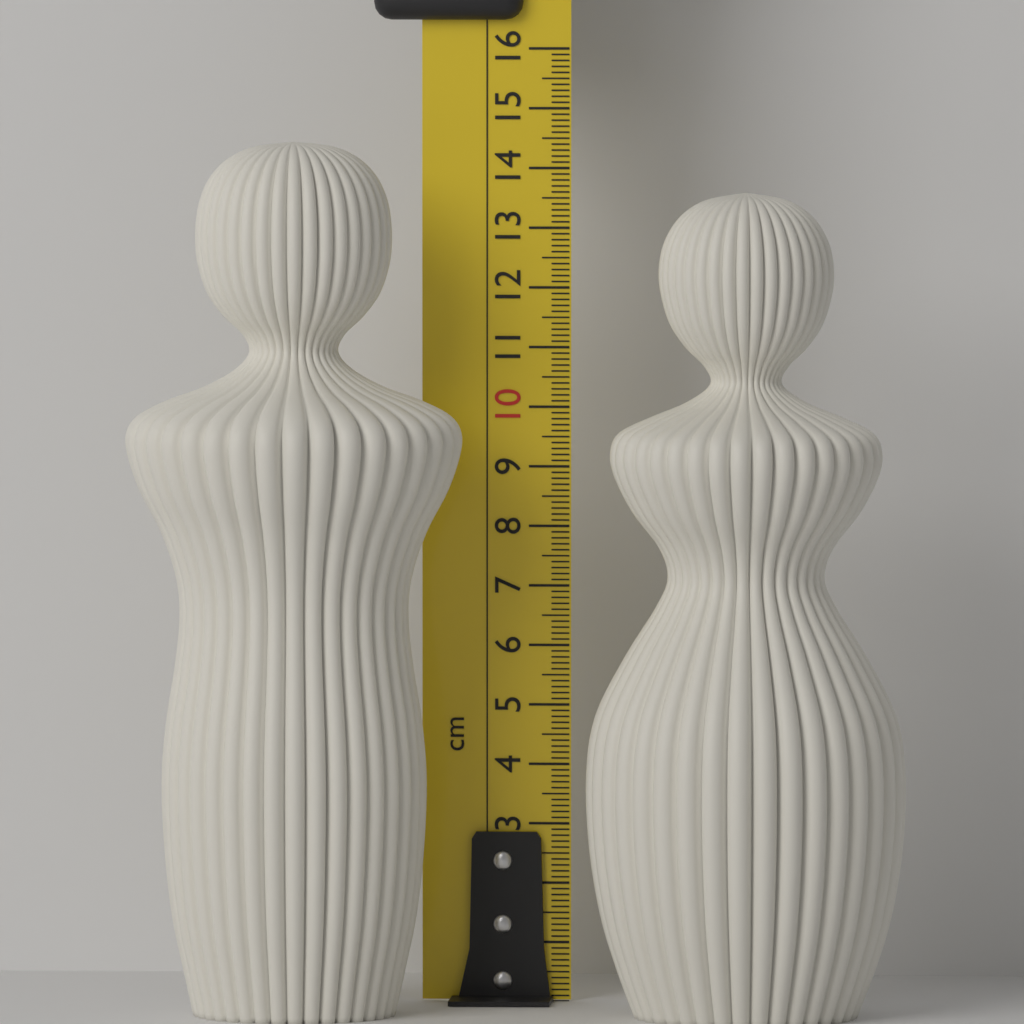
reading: 14.5 cm
